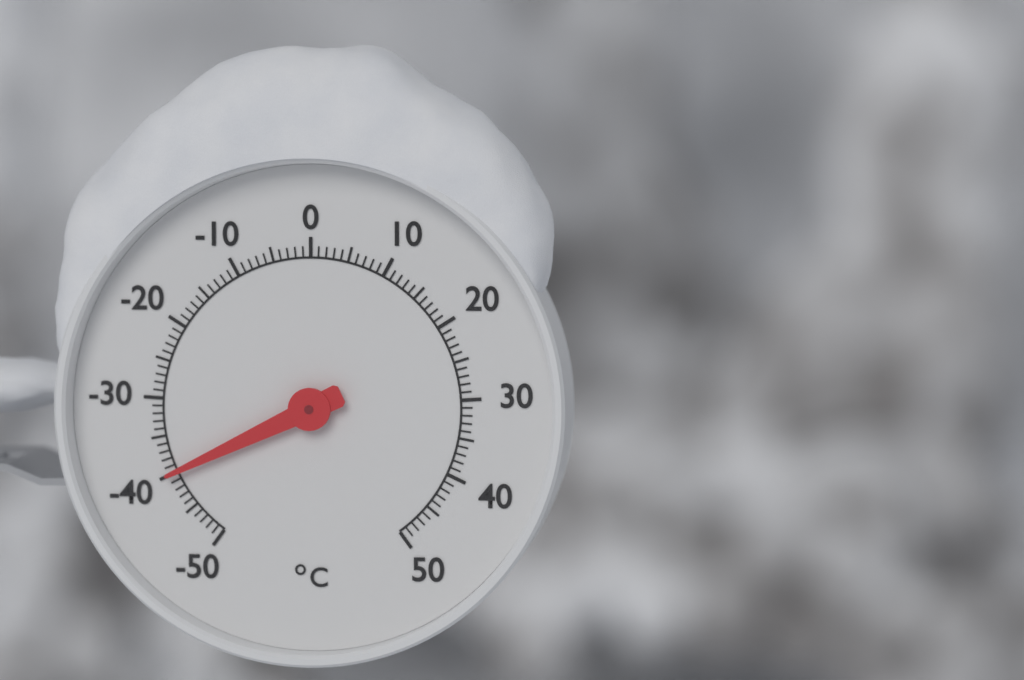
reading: -40 °C
